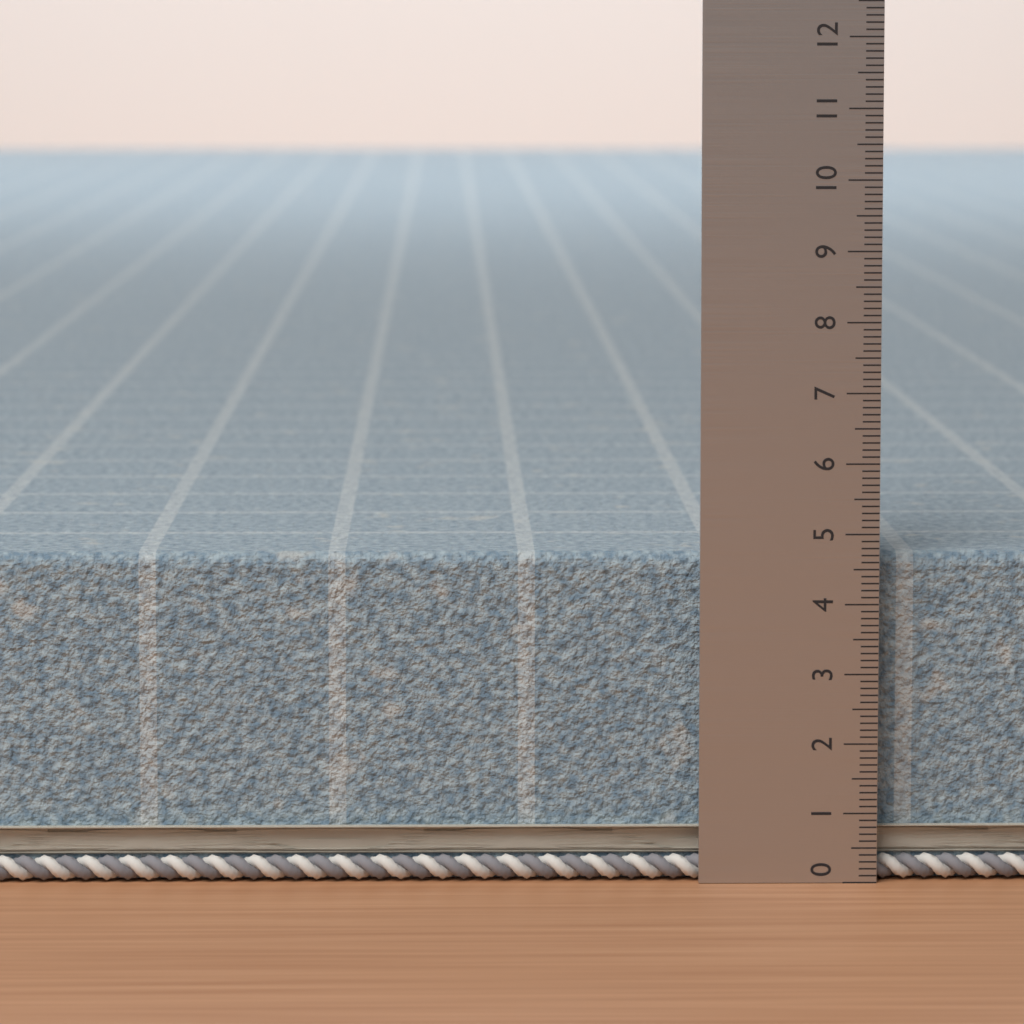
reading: 4.7 (no unit)
